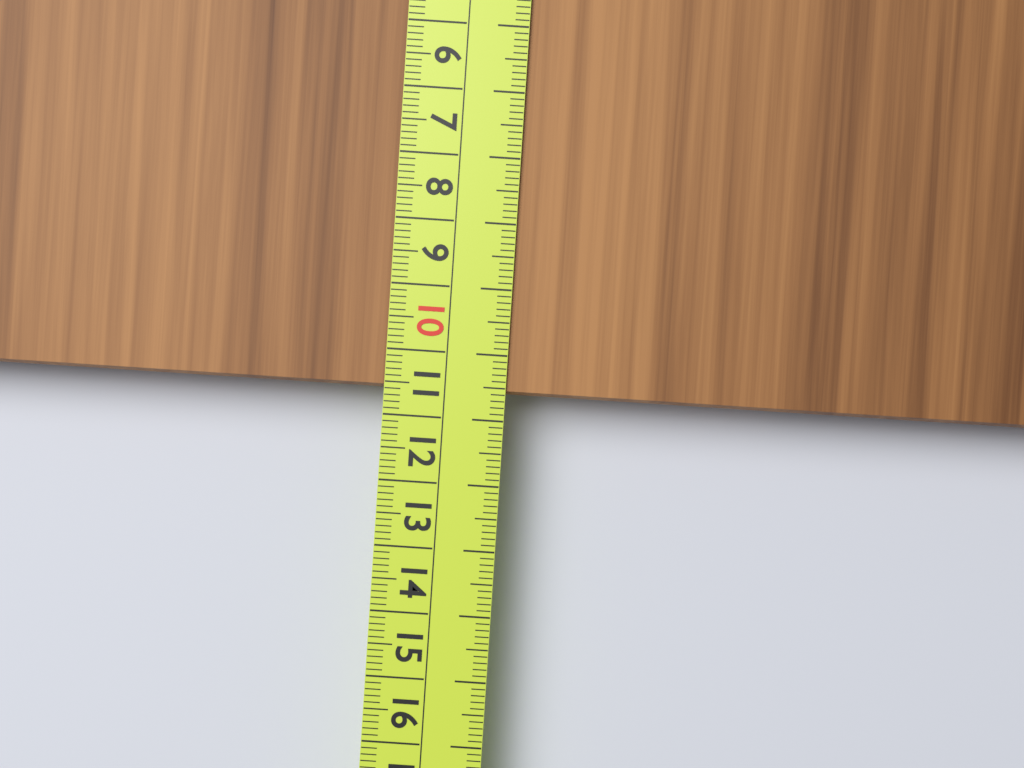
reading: 10.6 cm
